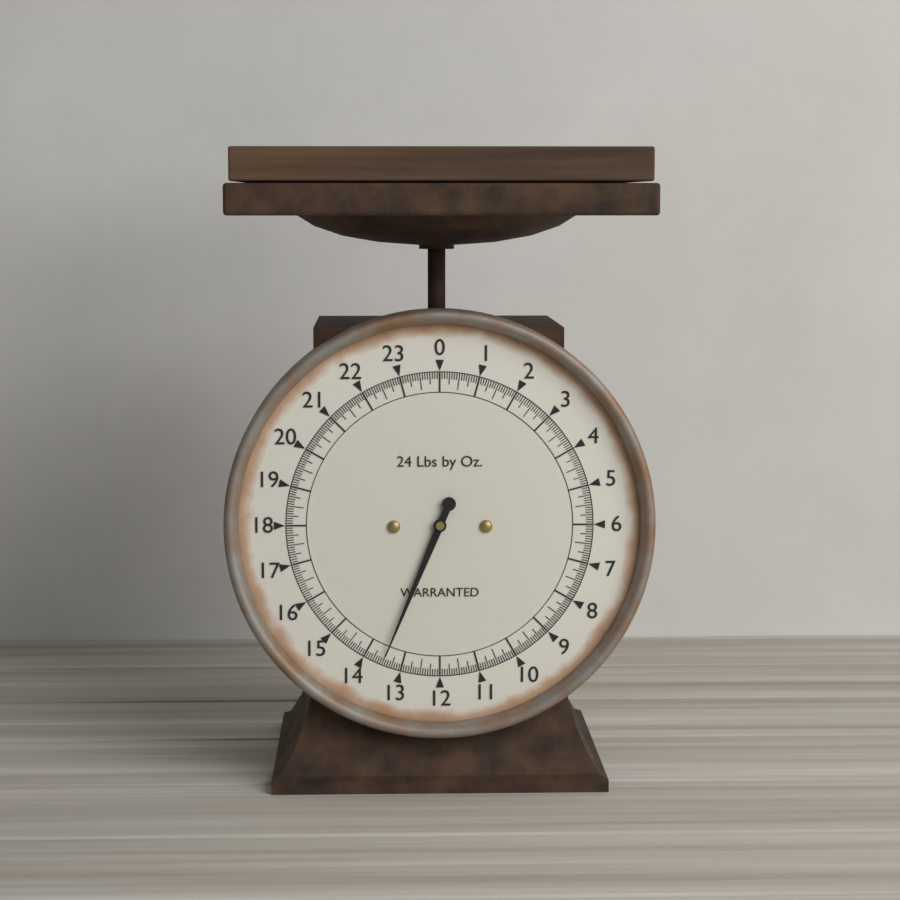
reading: 13.5000 lb
